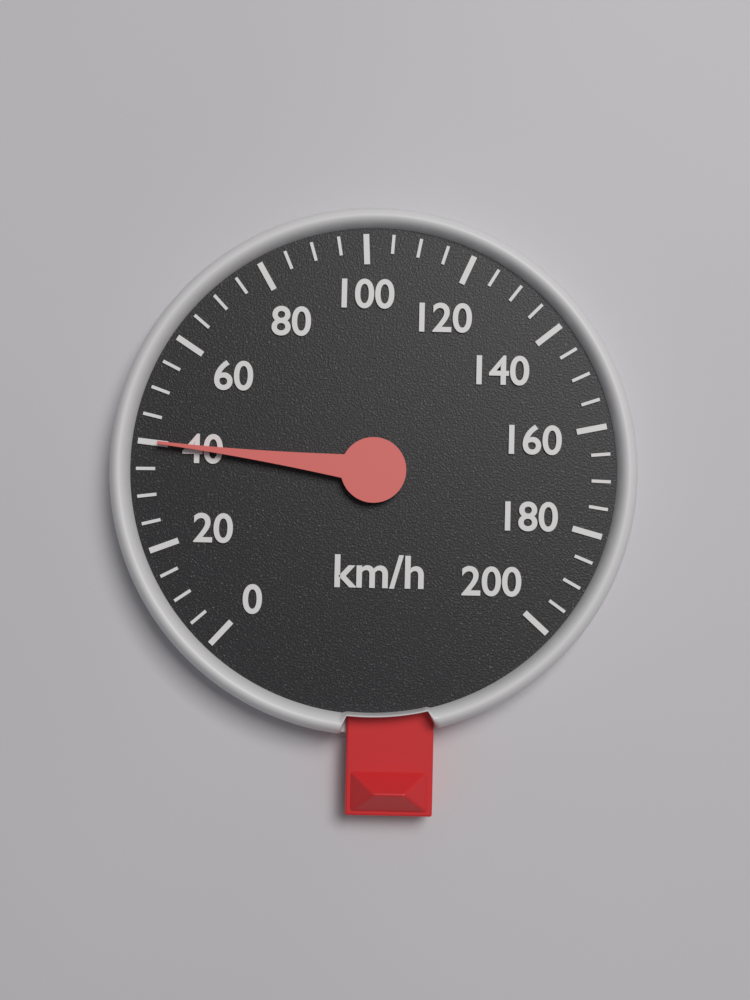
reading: 40 km/h
